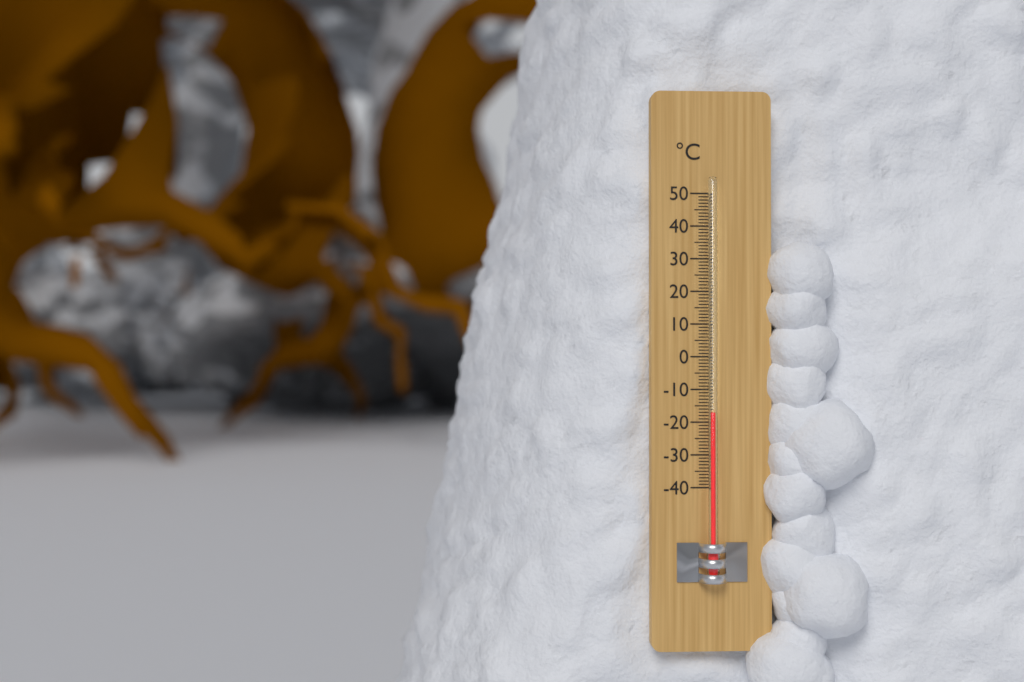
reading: -17 °C
